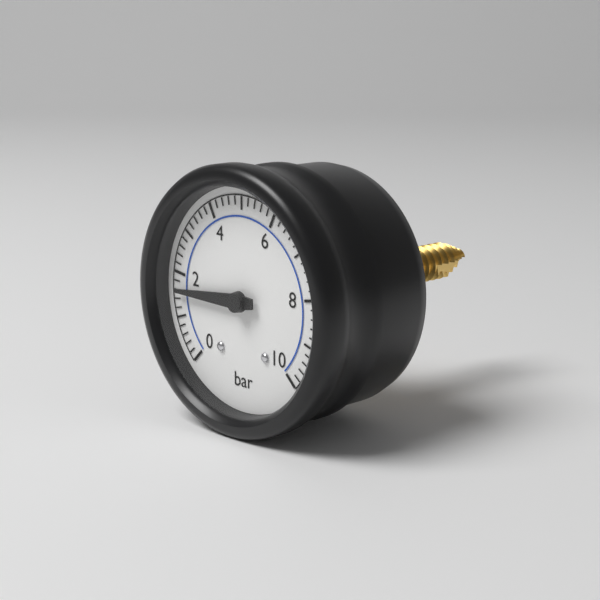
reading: 1.6 bar
